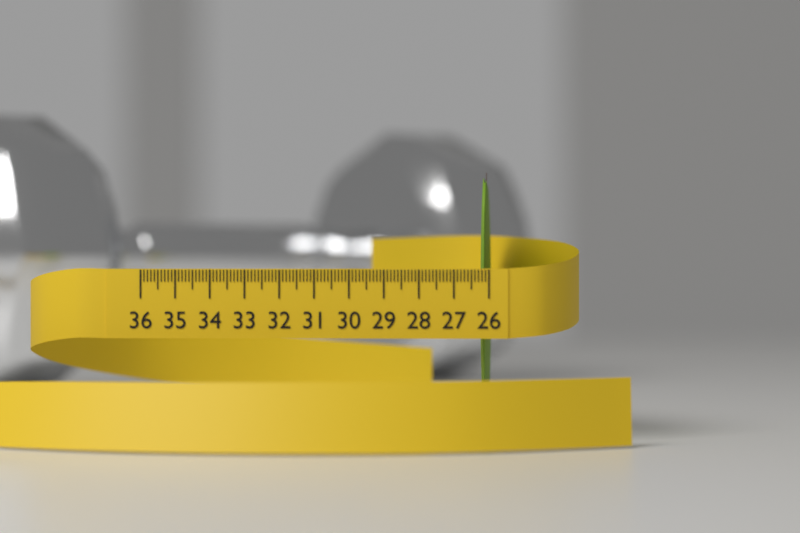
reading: 26.3 (no unit)
